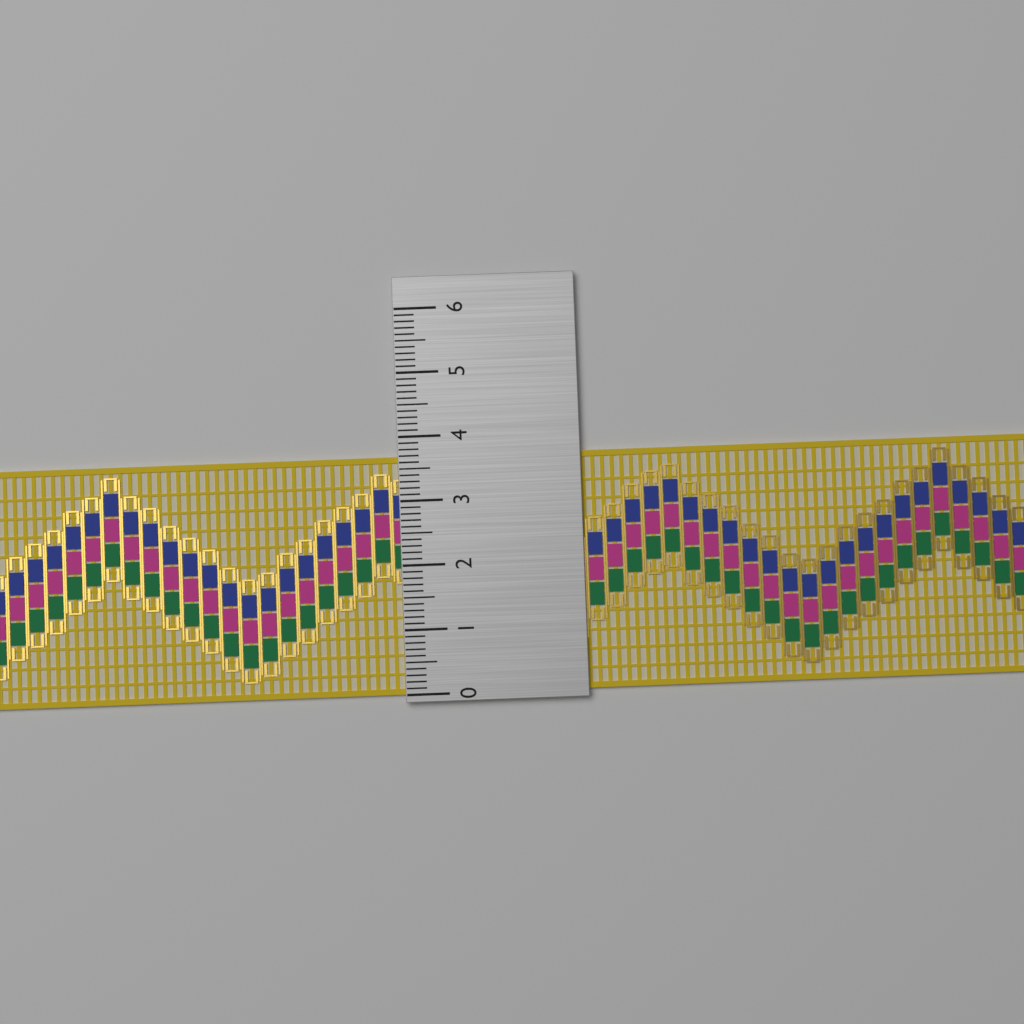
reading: 3.7 (no unit)
